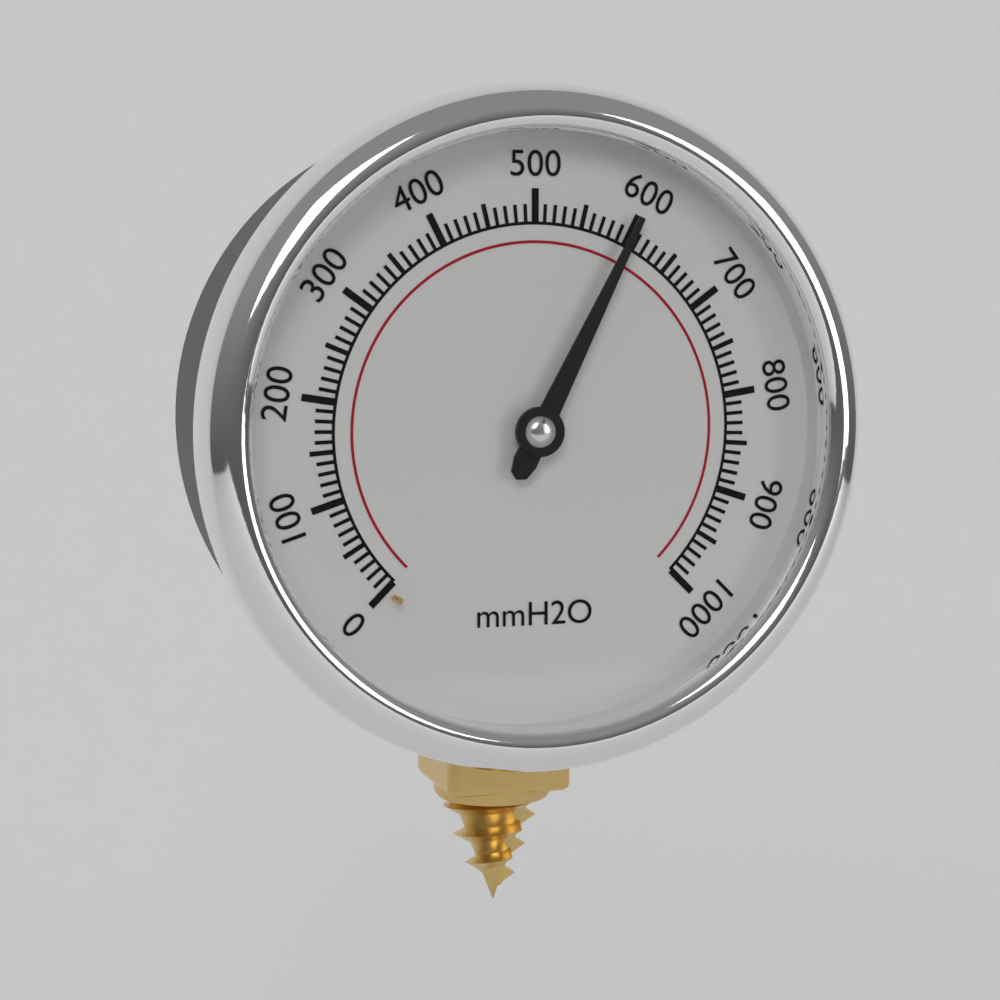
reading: 600 mmH2O
